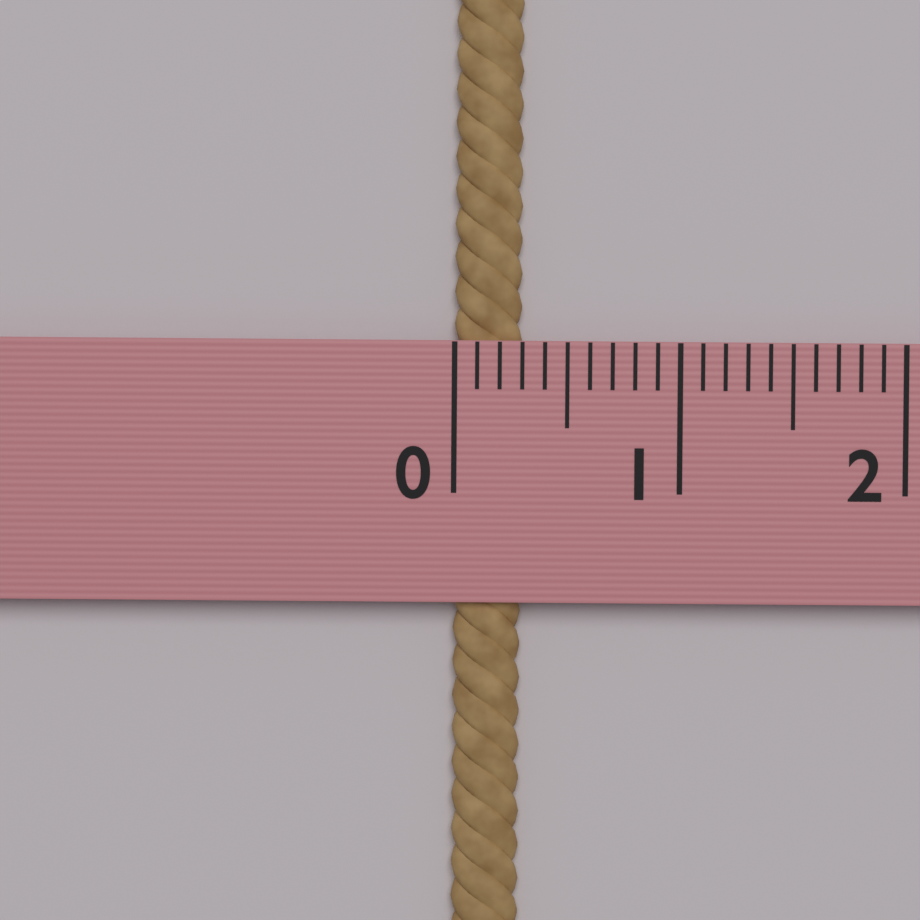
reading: 0.3 (no unit)
